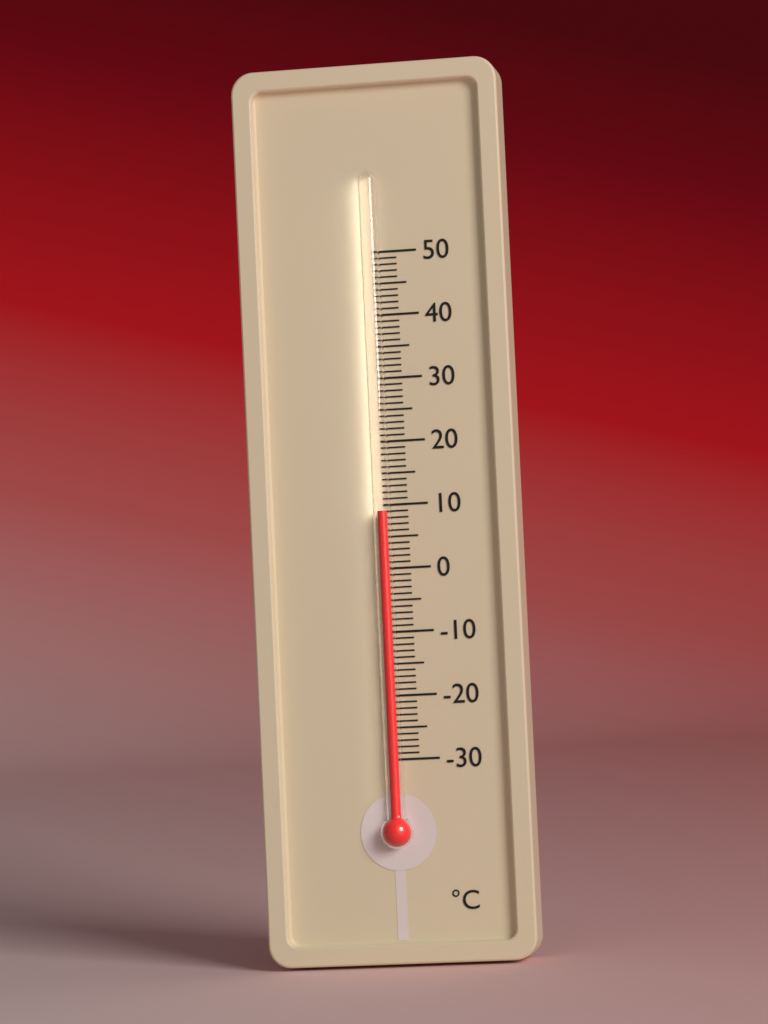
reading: 9 °C
